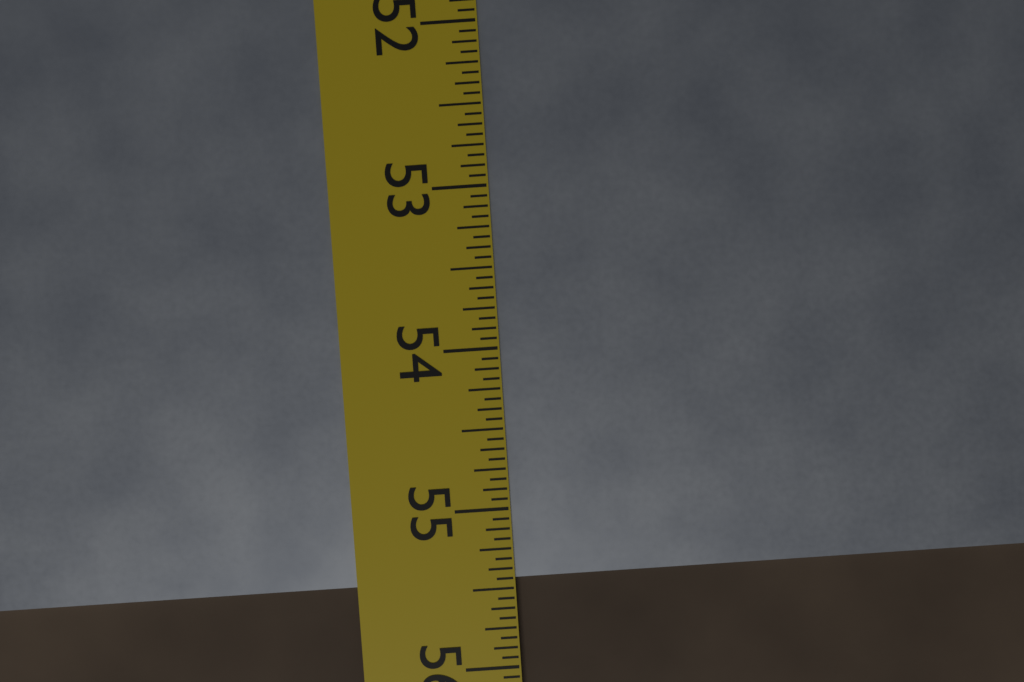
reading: 55.4375 in
